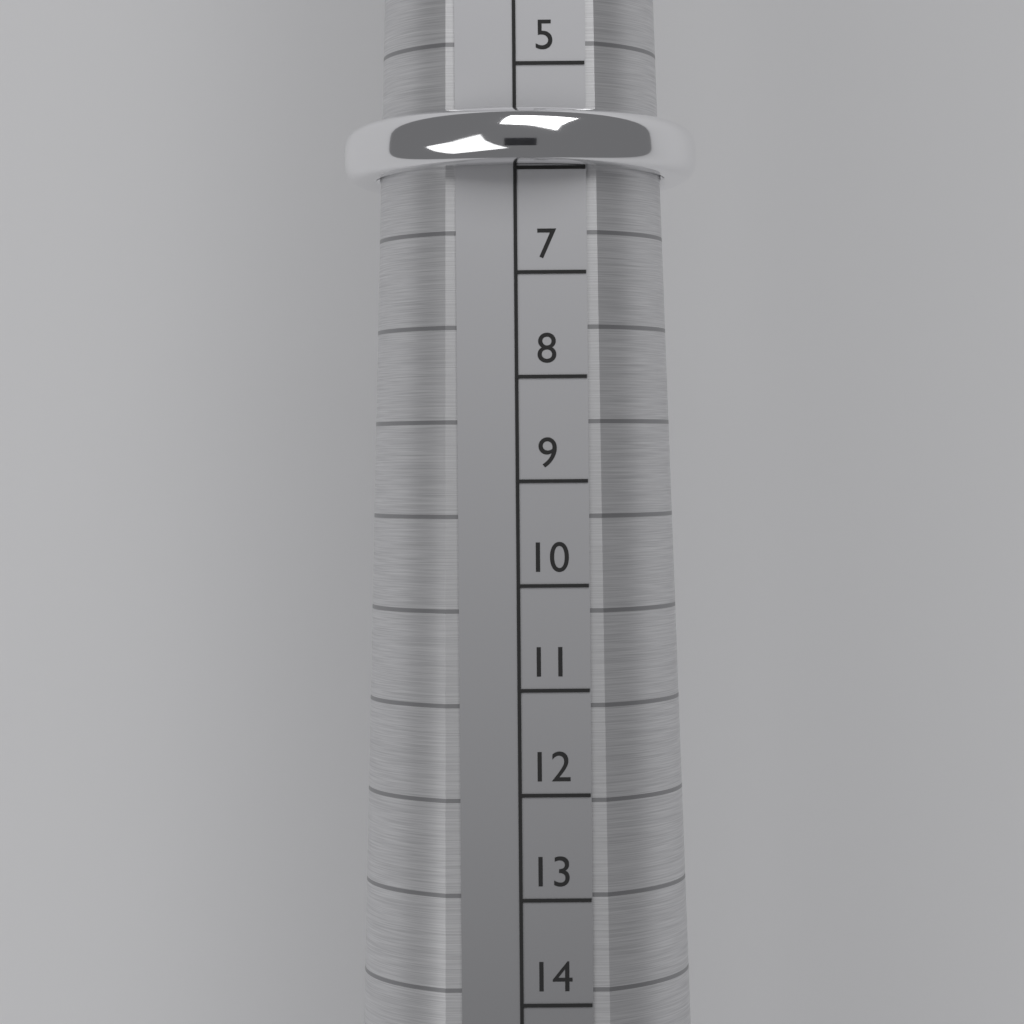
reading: 6 (no unit)
